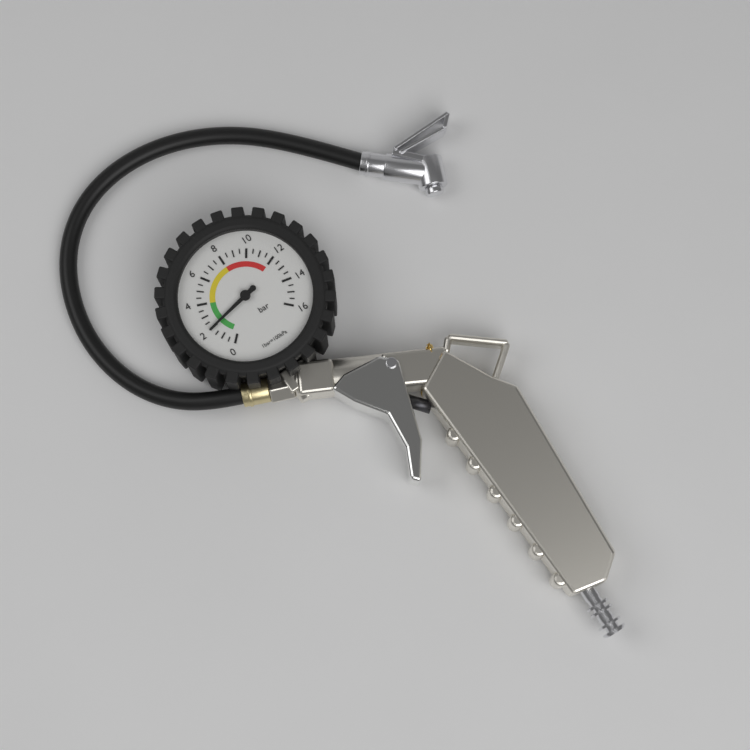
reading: 2.0 bar
